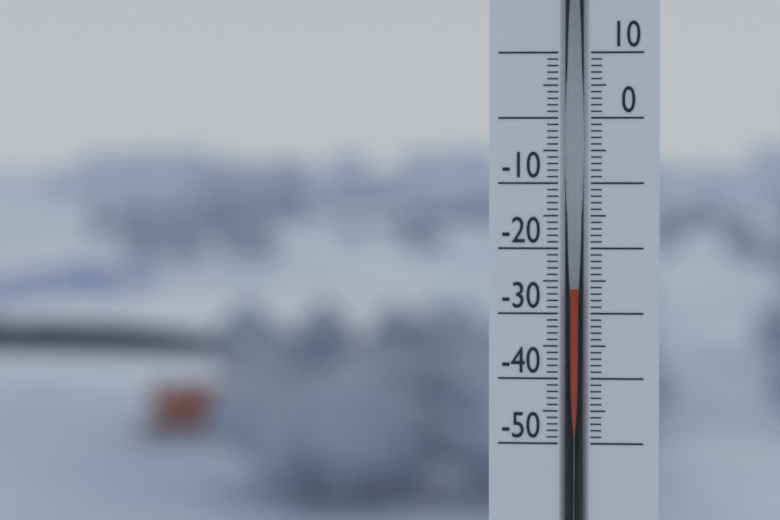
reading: -26 (no unit)
